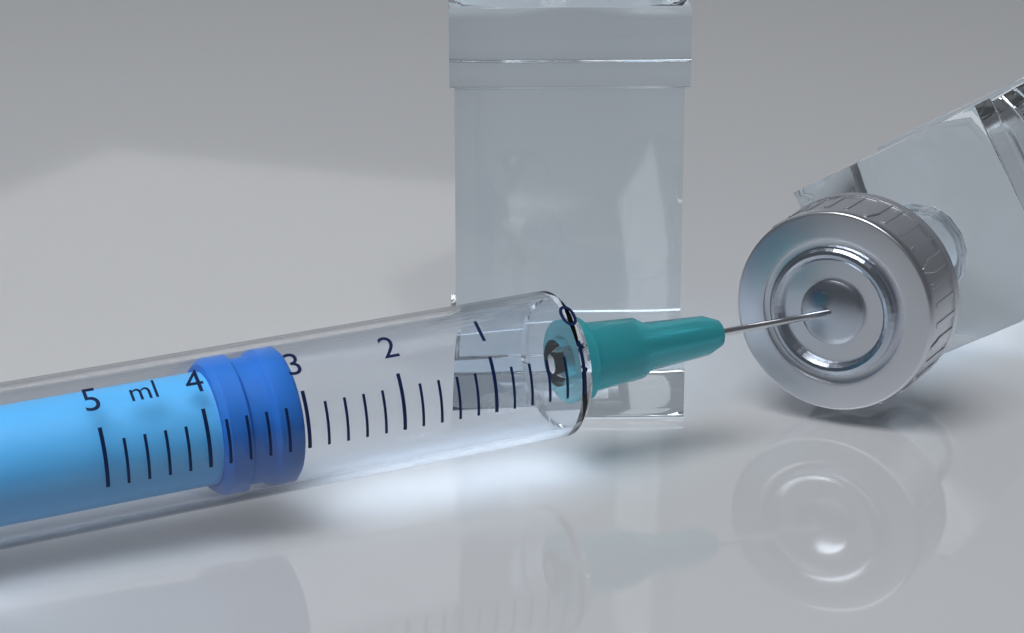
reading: 3.0 ml
